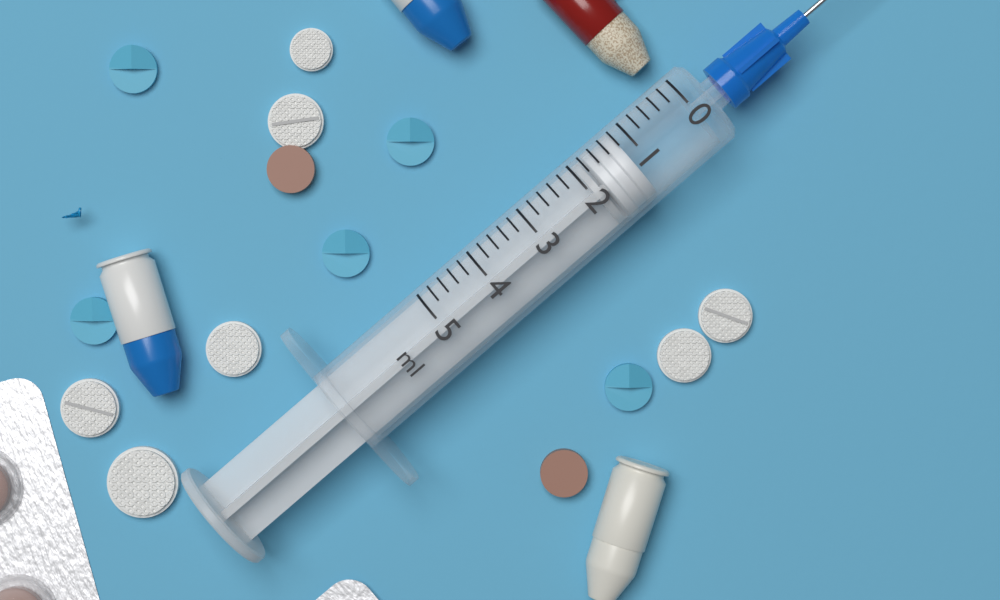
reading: 1.2 ml
